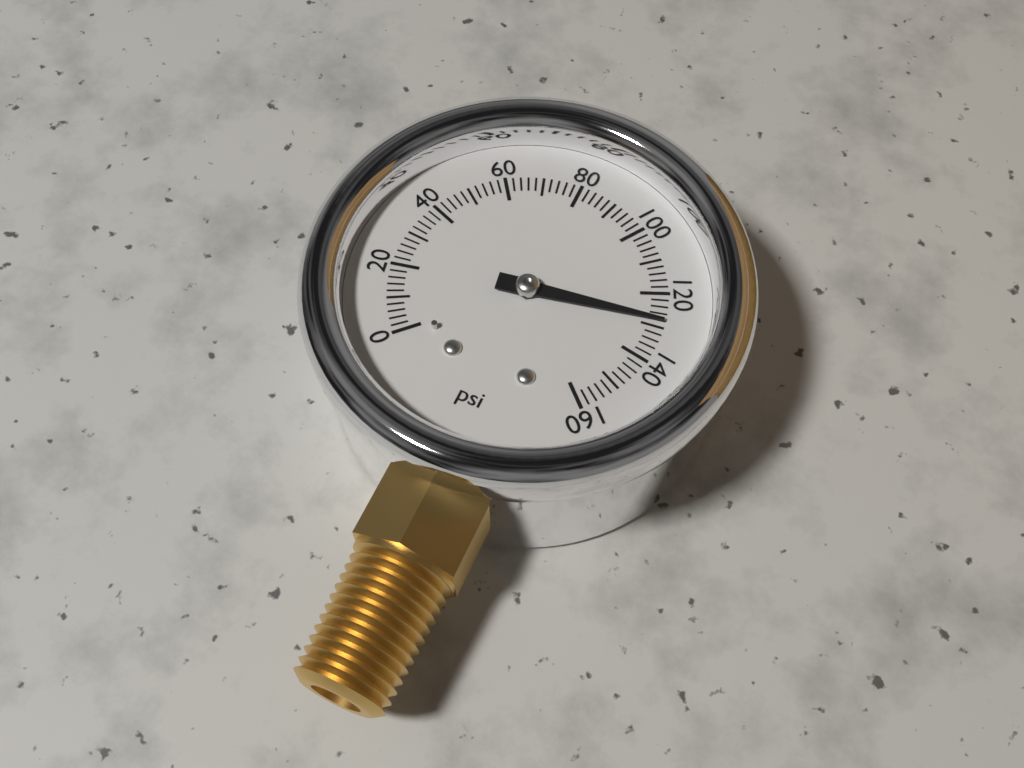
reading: 128 psi
